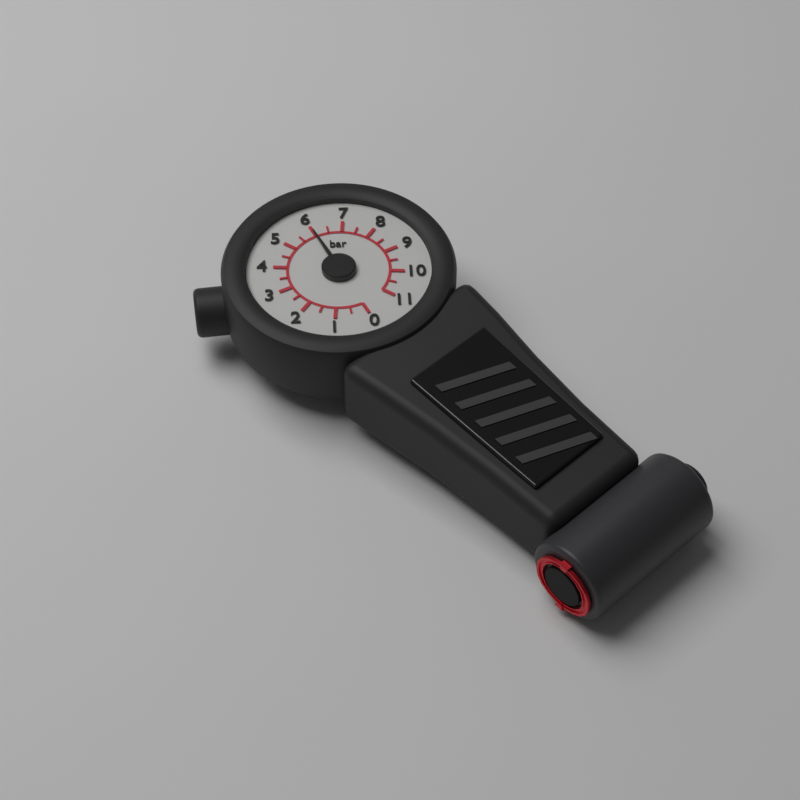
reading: 6.0 bar
